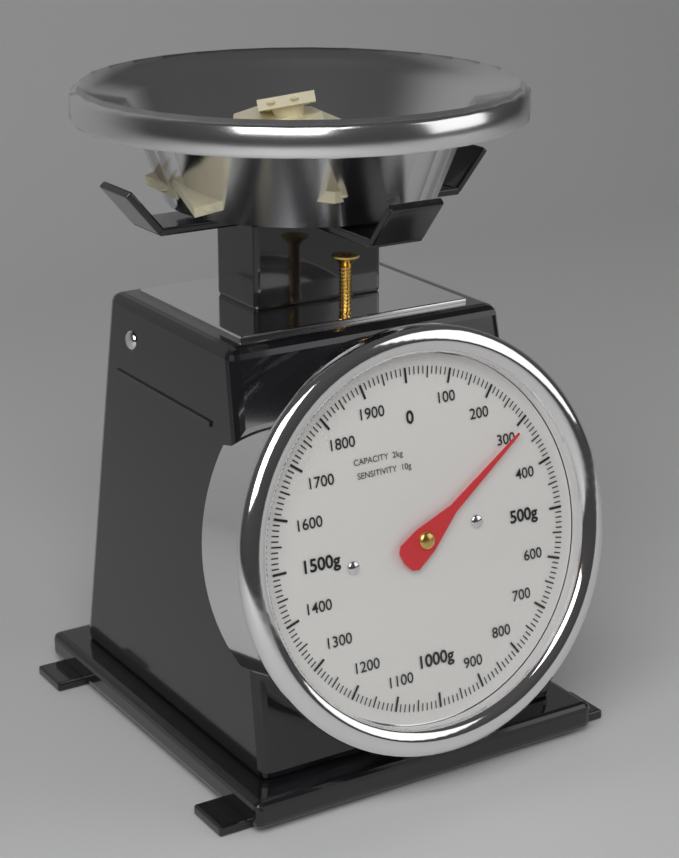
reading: 310 g
